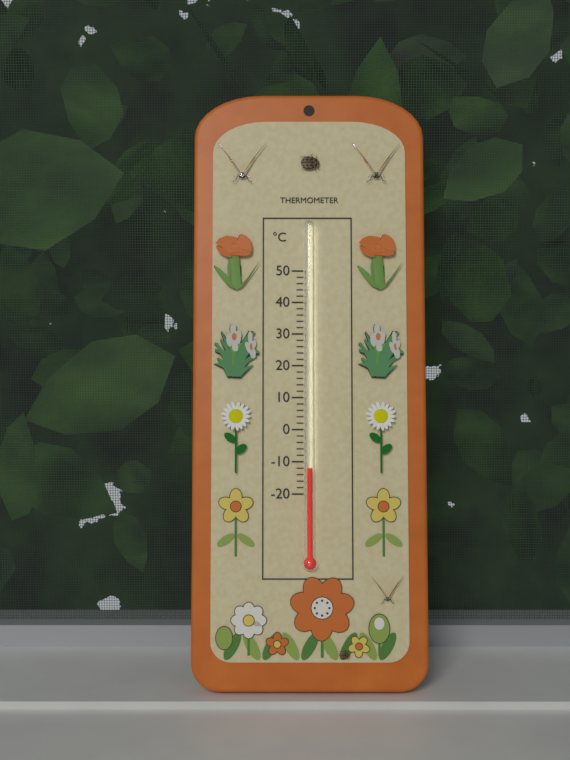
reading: -12 °C
